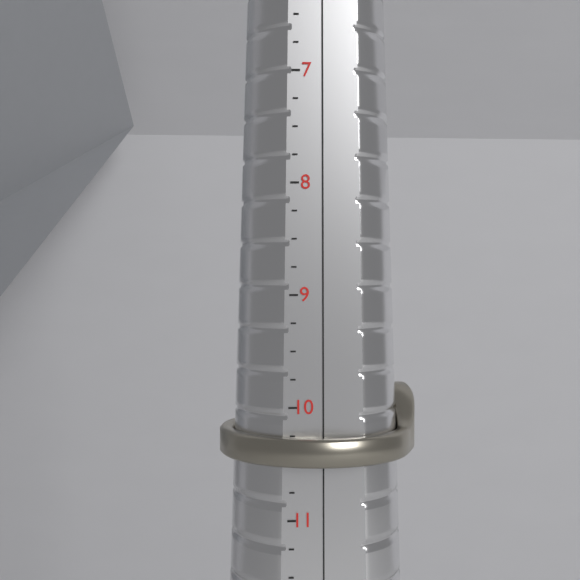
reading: 10.50 (no unit)
